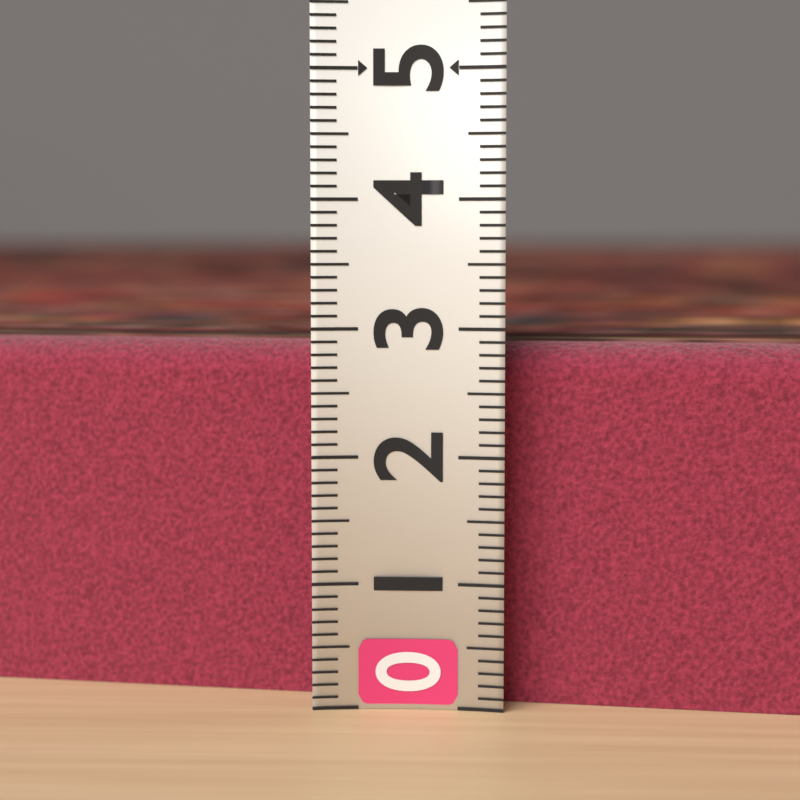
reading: 2.9 (no unit)
